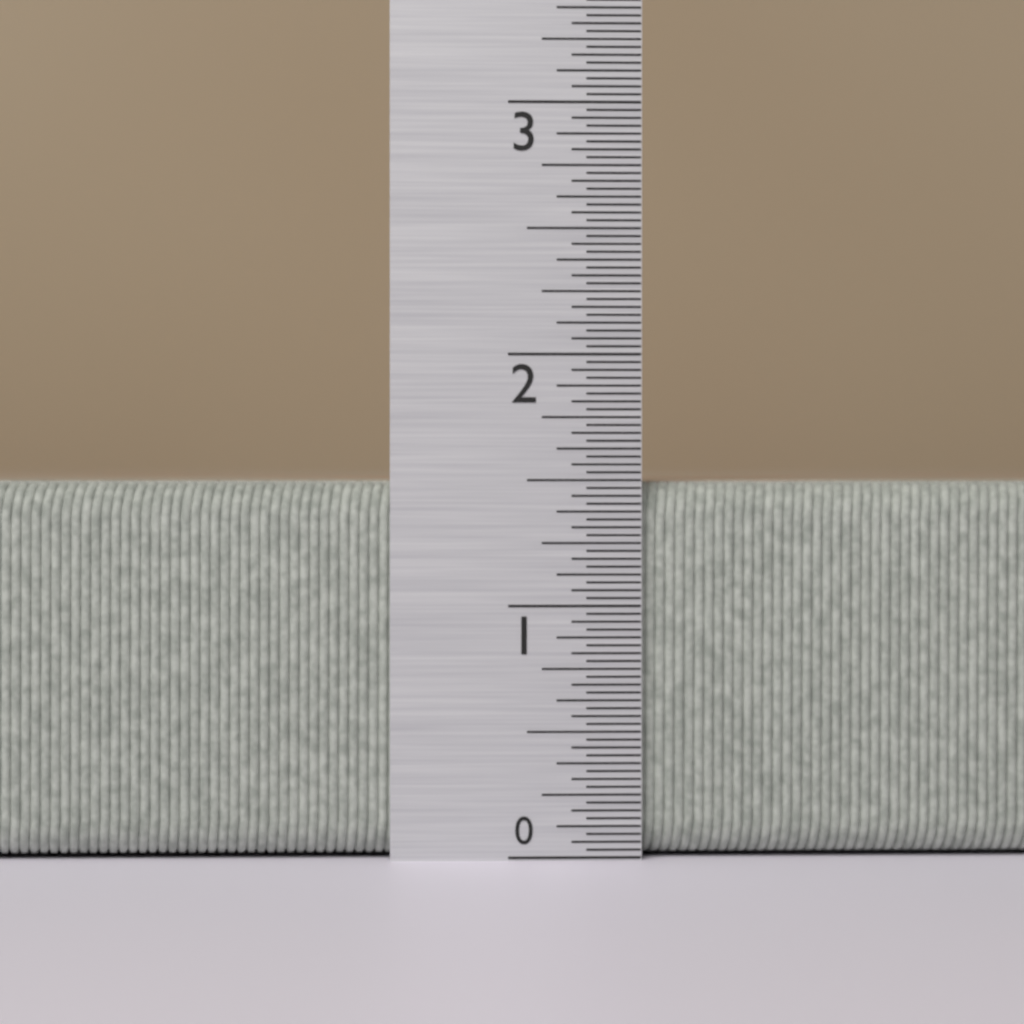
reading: 1.50000 in
